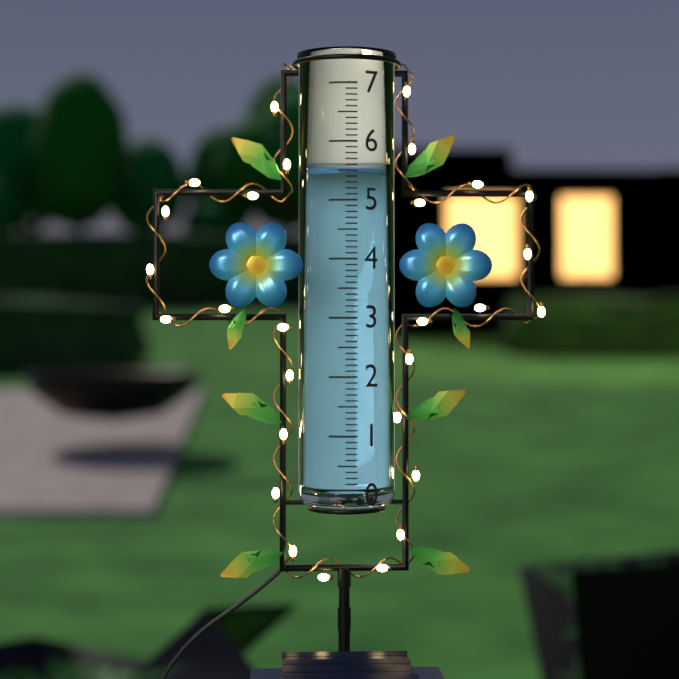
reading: 5.5 (no unit)
